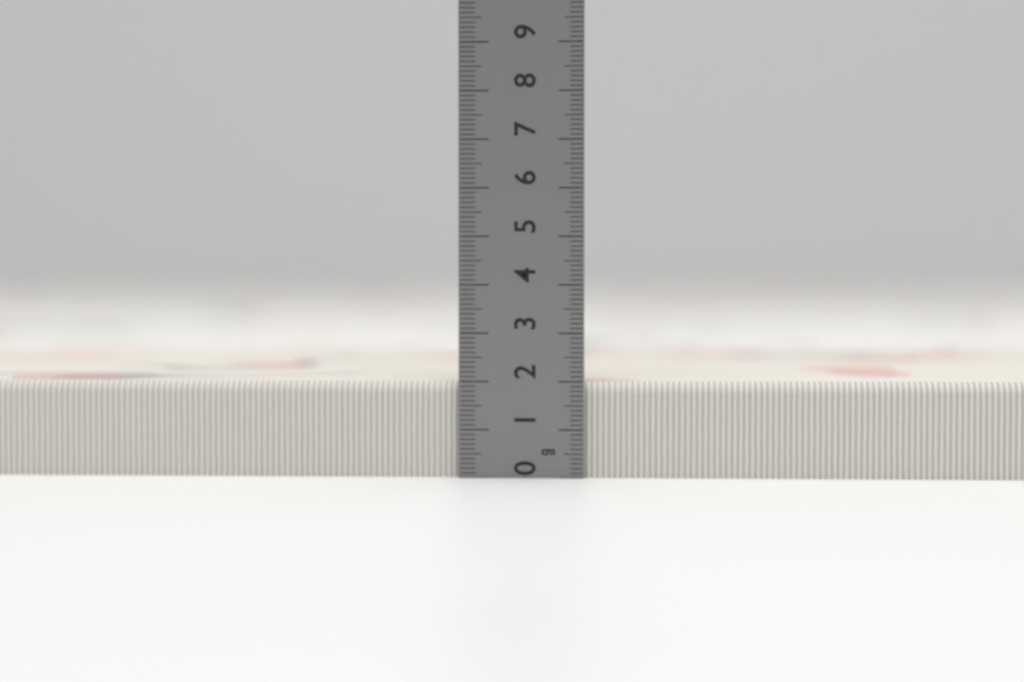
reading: 2.0 cm
